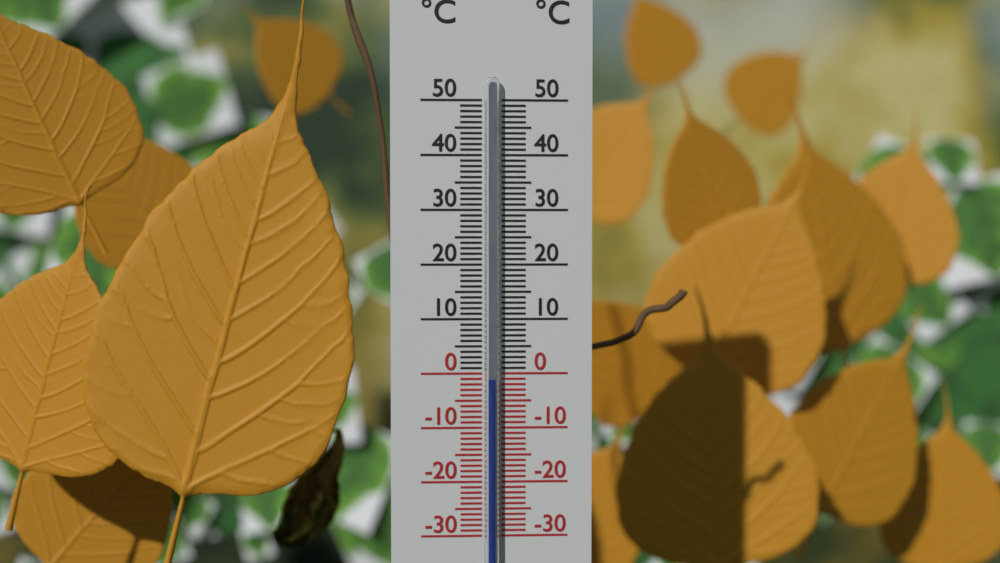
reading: -1 °C
